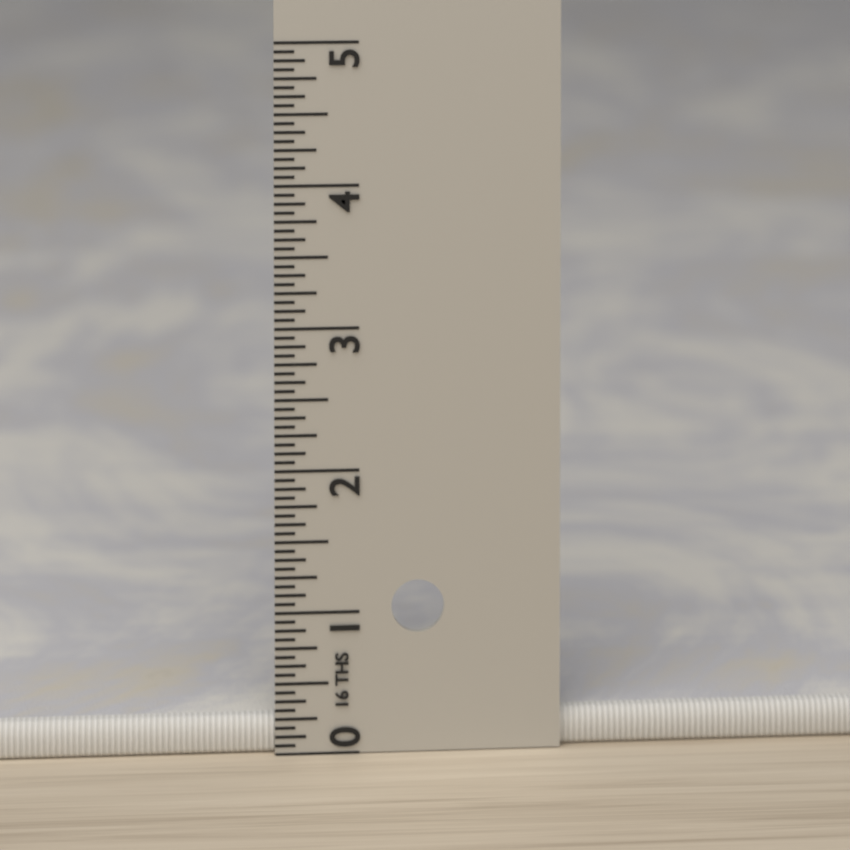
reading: 0.2500 in
